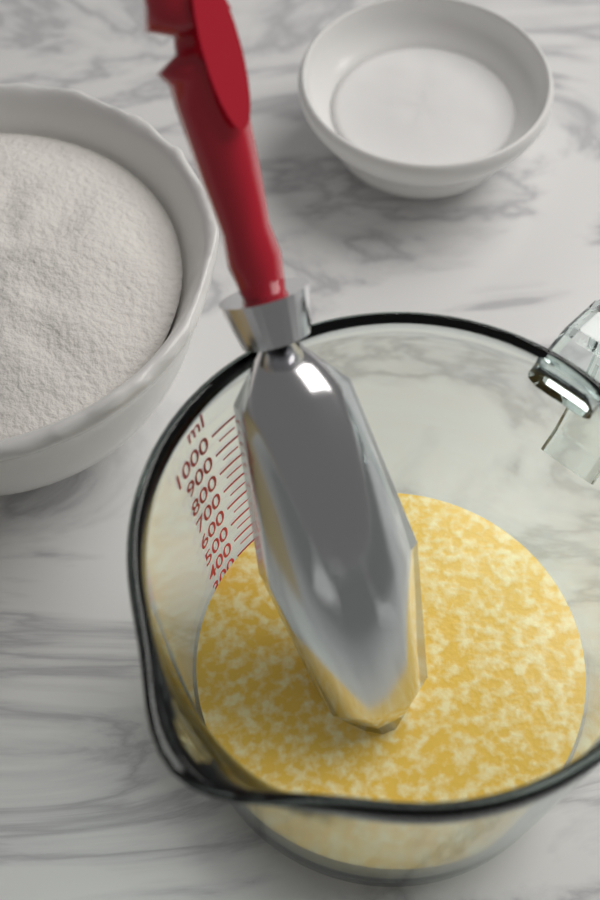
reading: 300 ml
